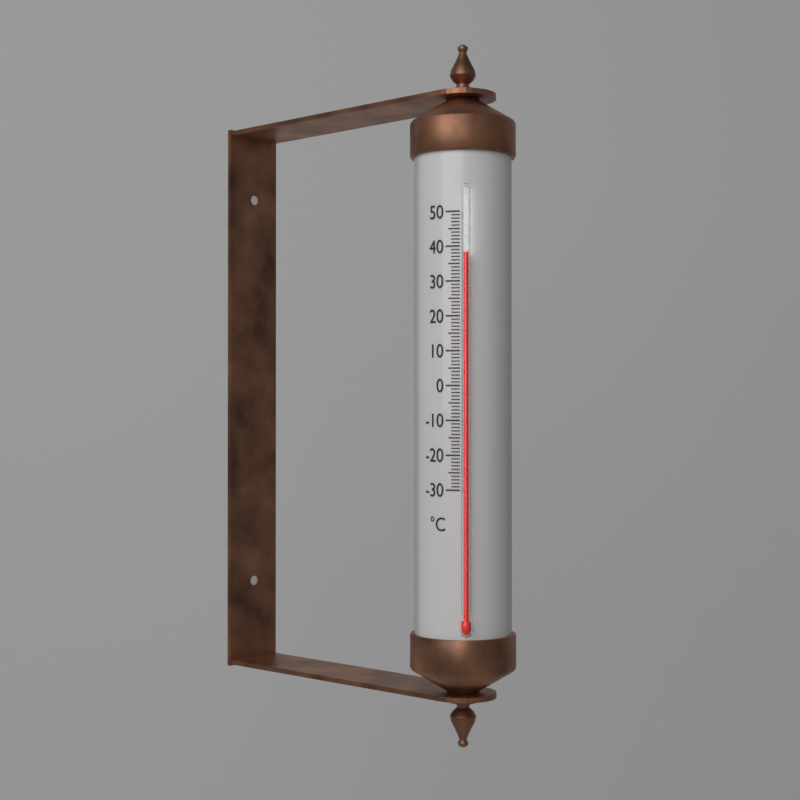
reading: 38 °C
